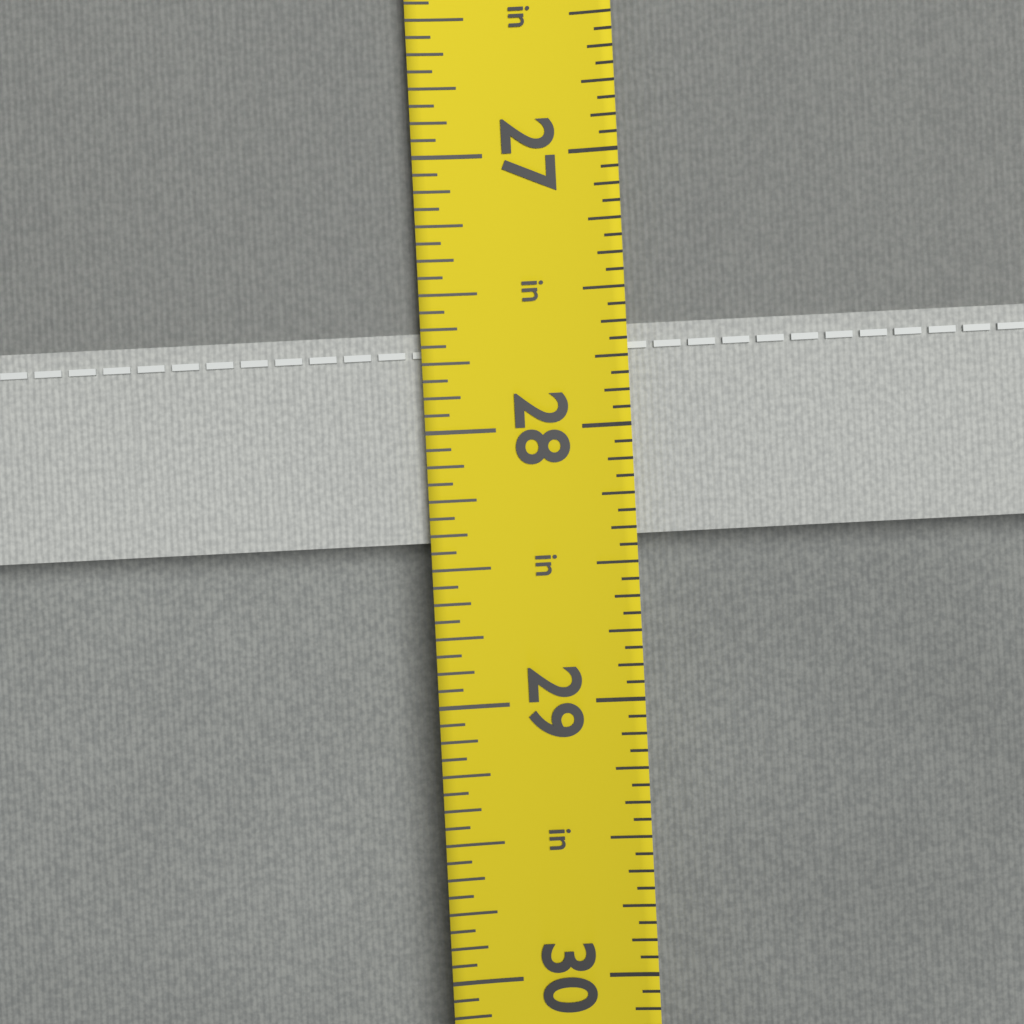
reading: 28.4000 in
